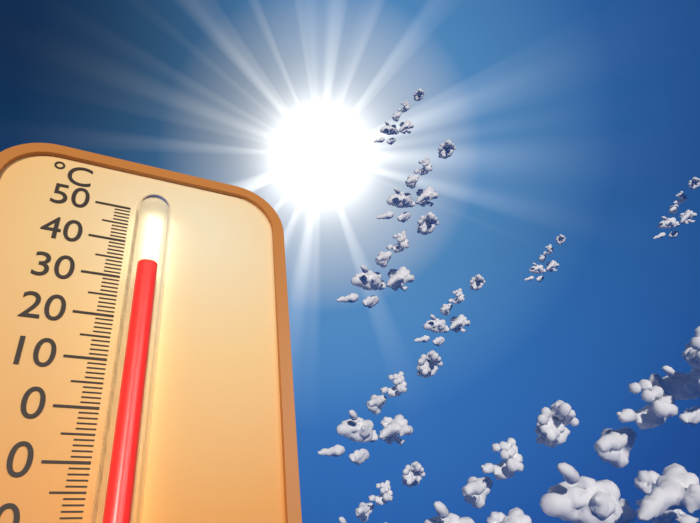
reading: 31 °C
